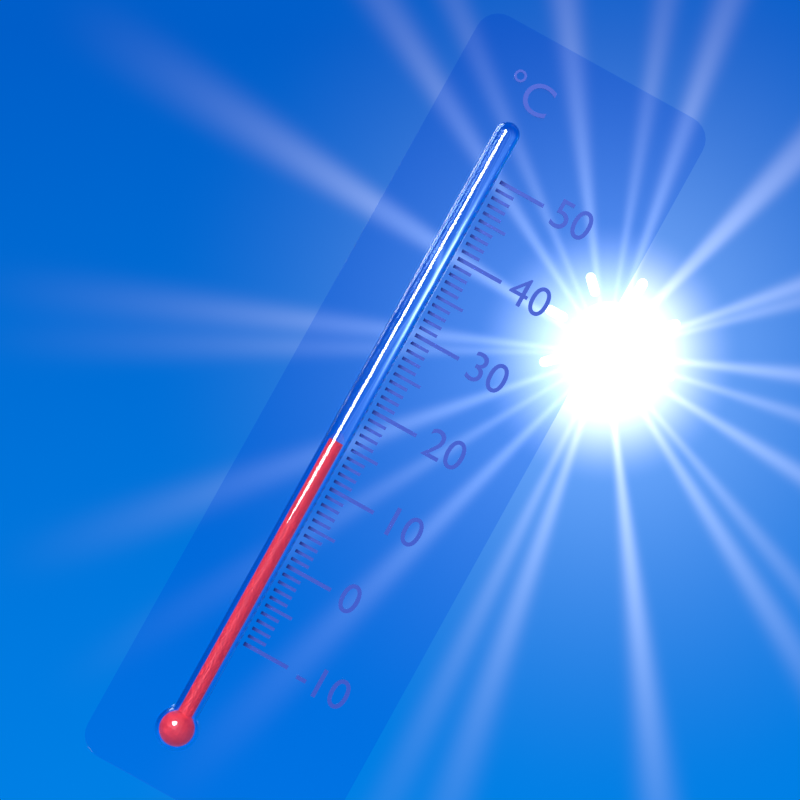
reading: 15 °C
